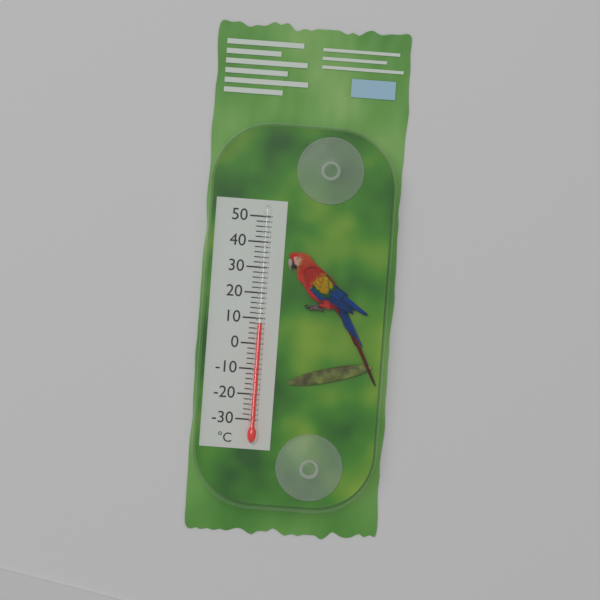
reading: 8 °C
